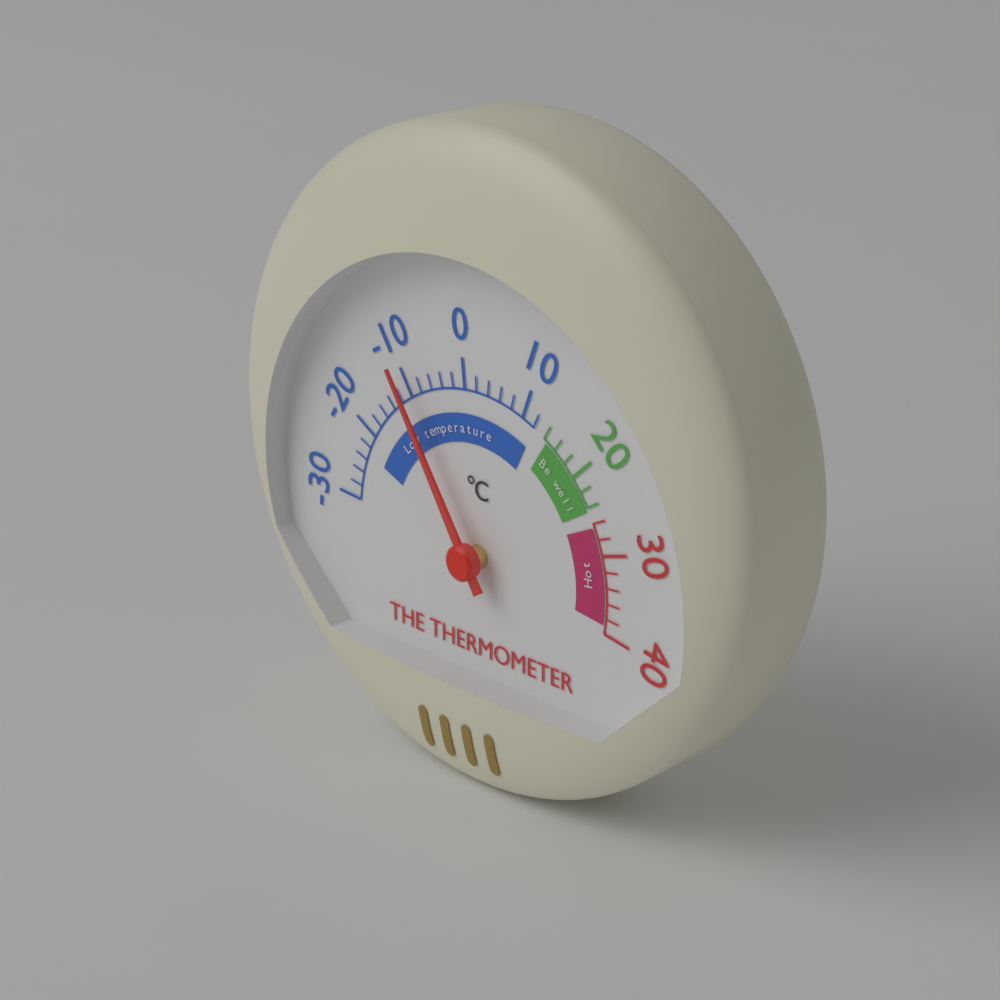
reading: -10 °C
